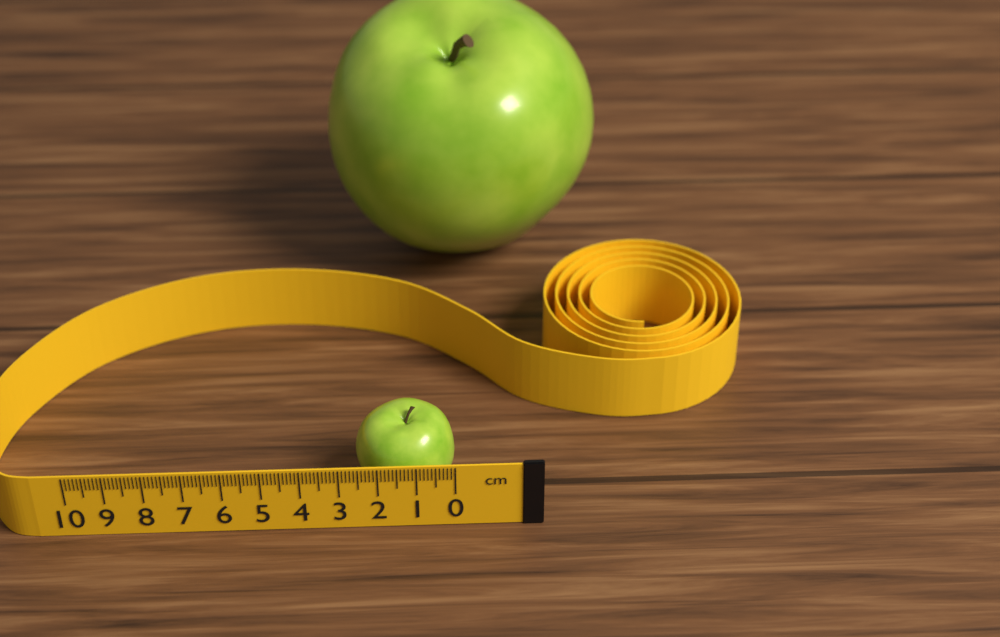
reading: 2.6 cm
